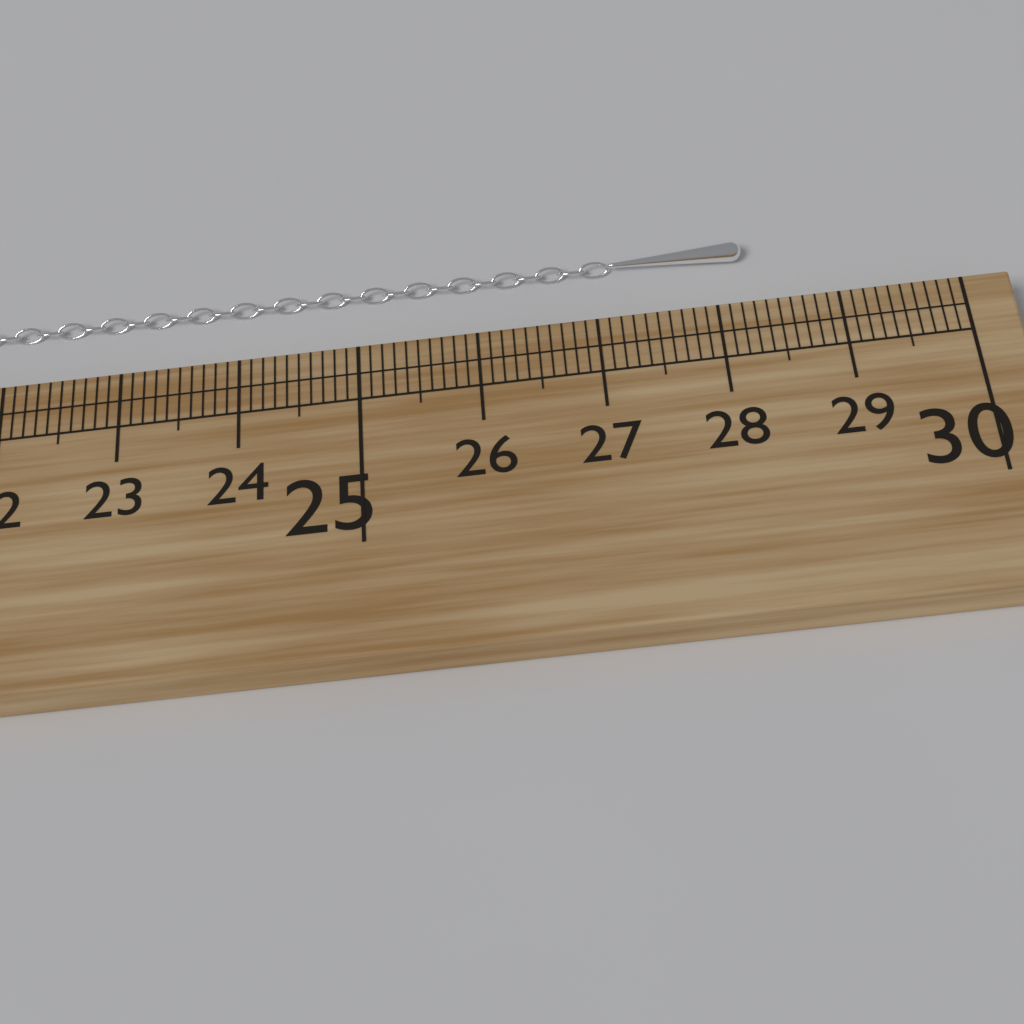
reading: 28.3 cm
